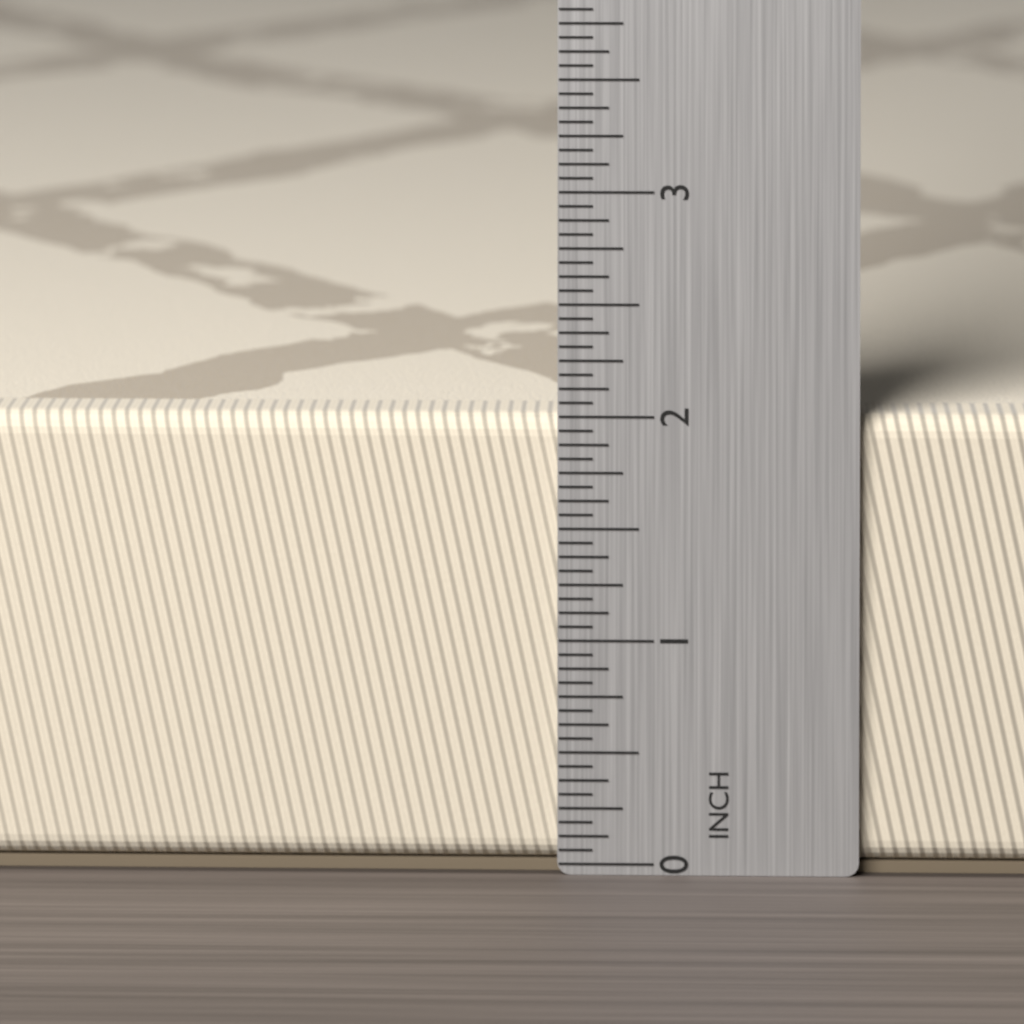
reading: 2.0000 in
